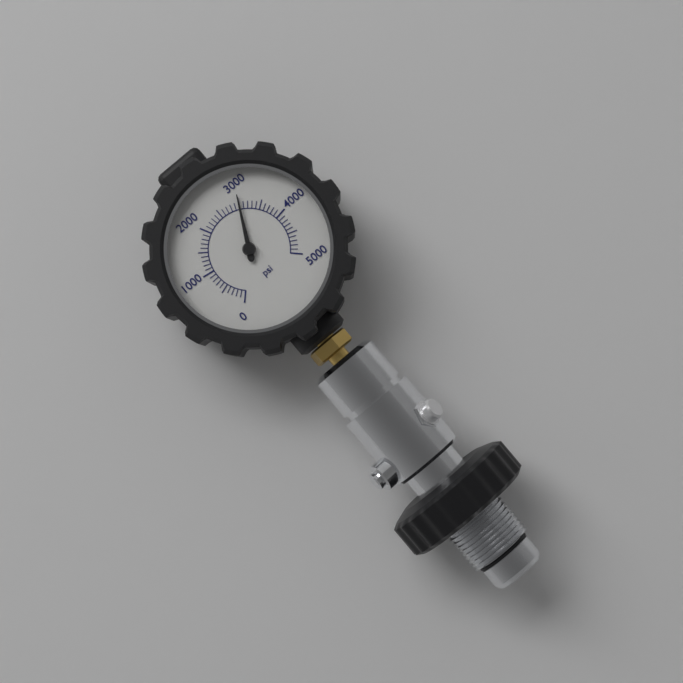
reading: 3000 psi
